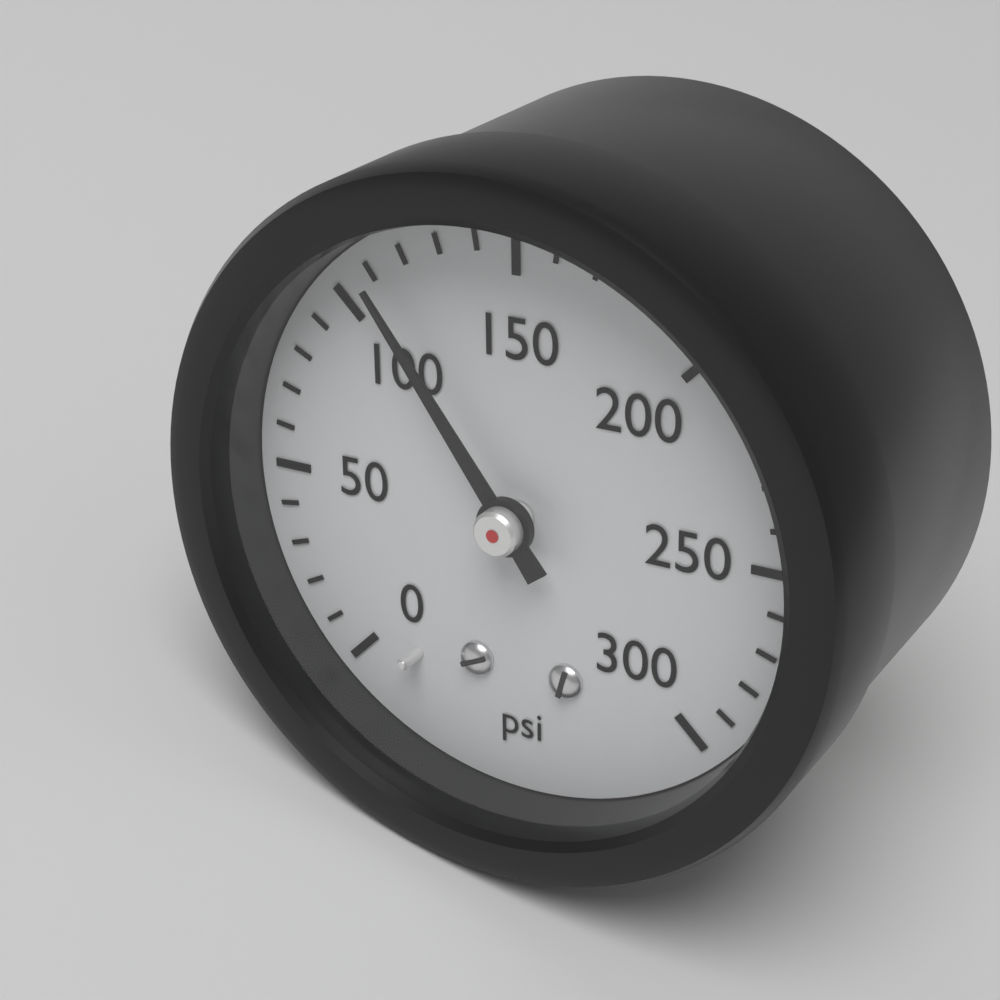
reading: 110 psi
